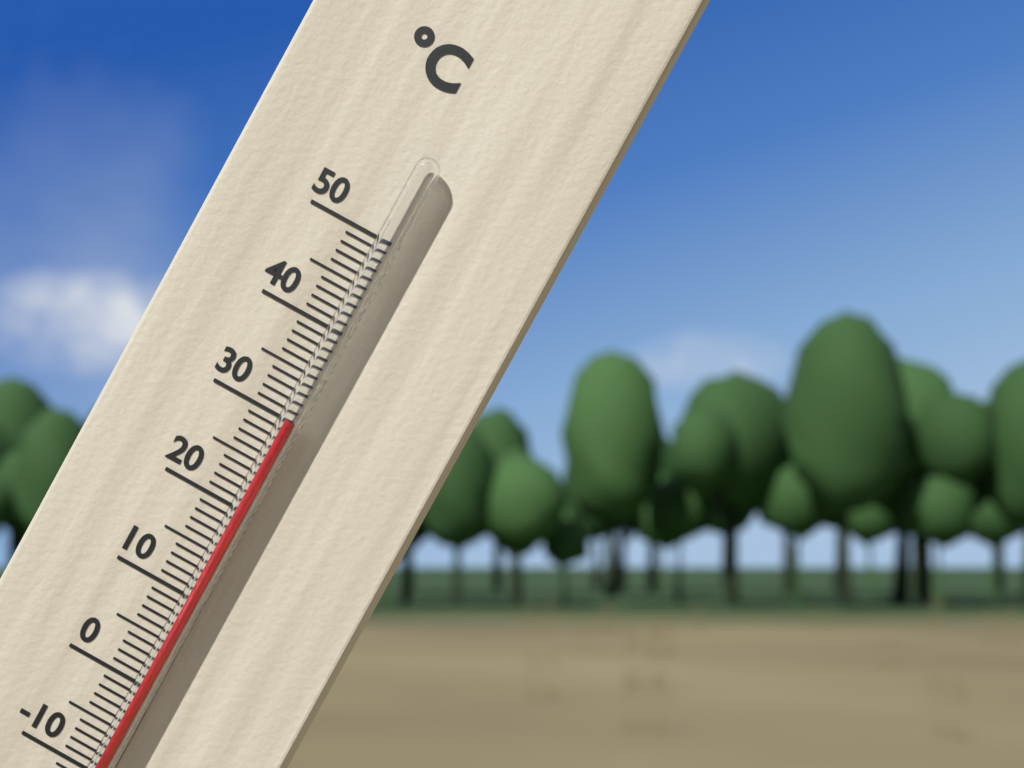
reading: 30 °C
